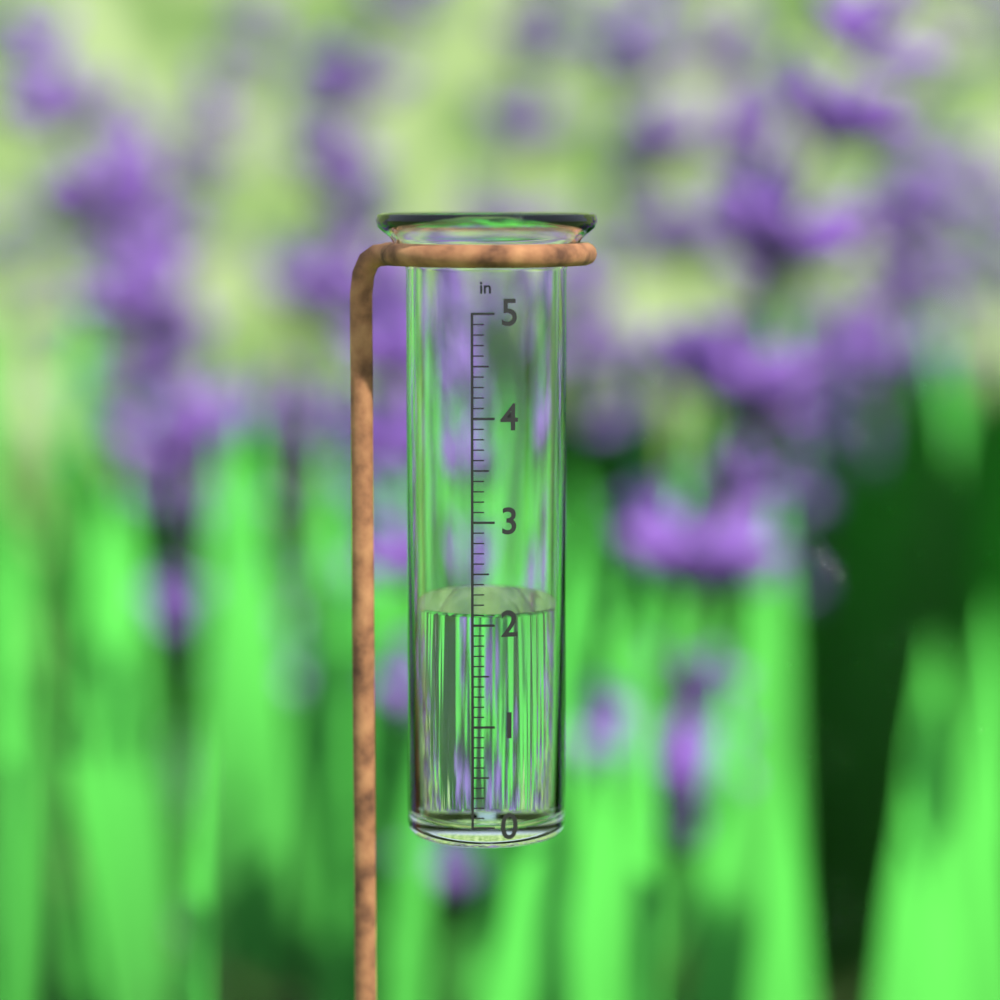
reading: 2.1 in
